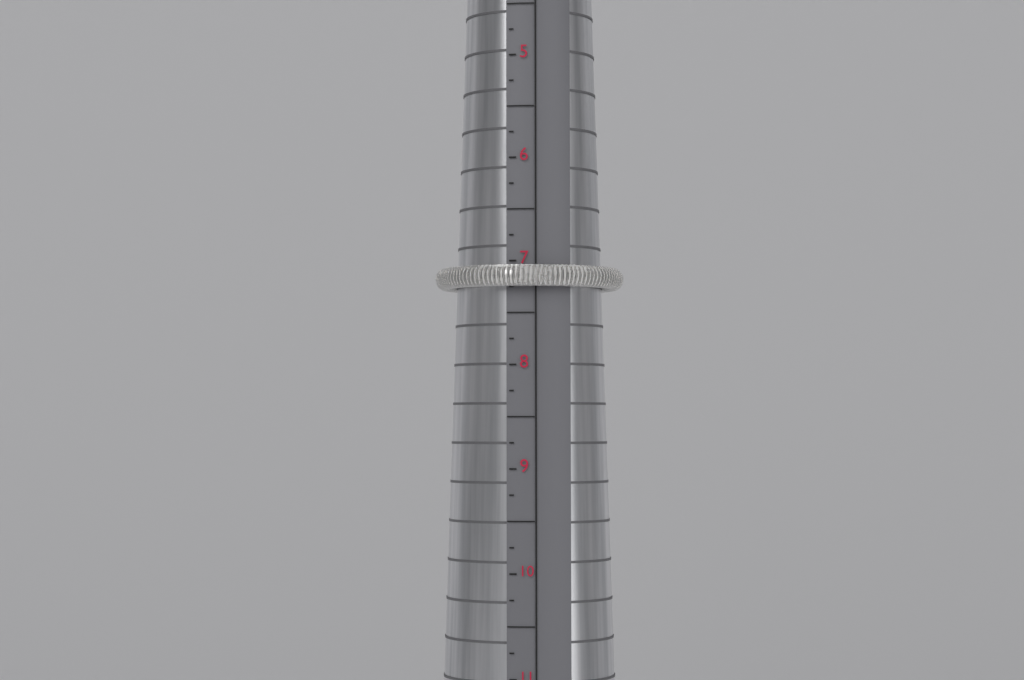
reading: 7.25 (no unit)
